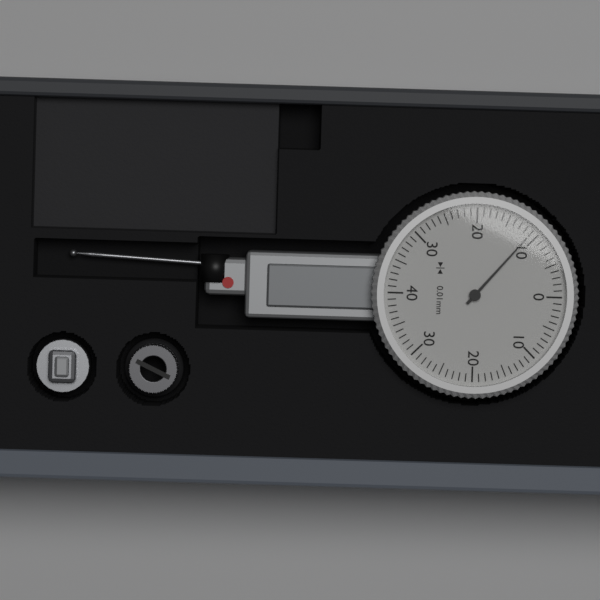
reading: 0.11 mm
